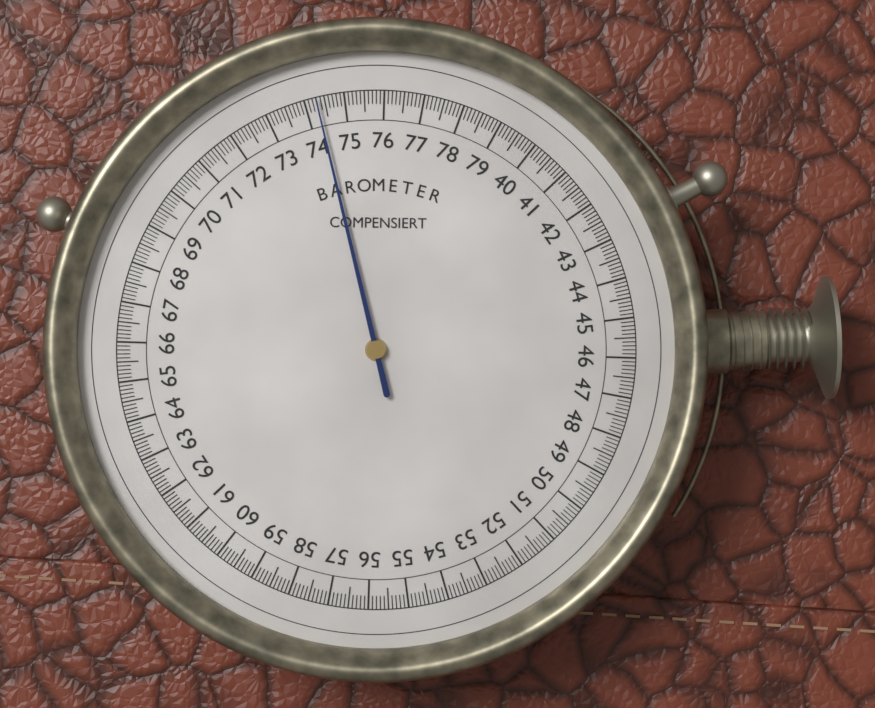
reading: 74.3 (no unit)
